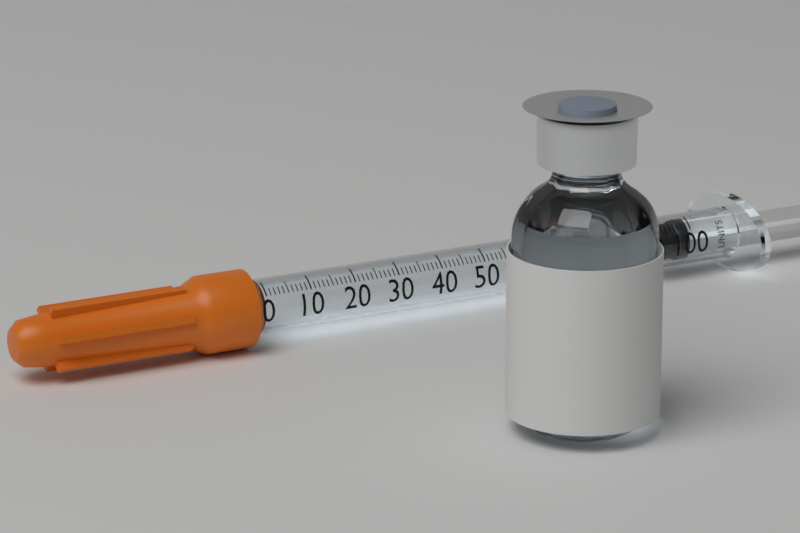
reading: 92 units
